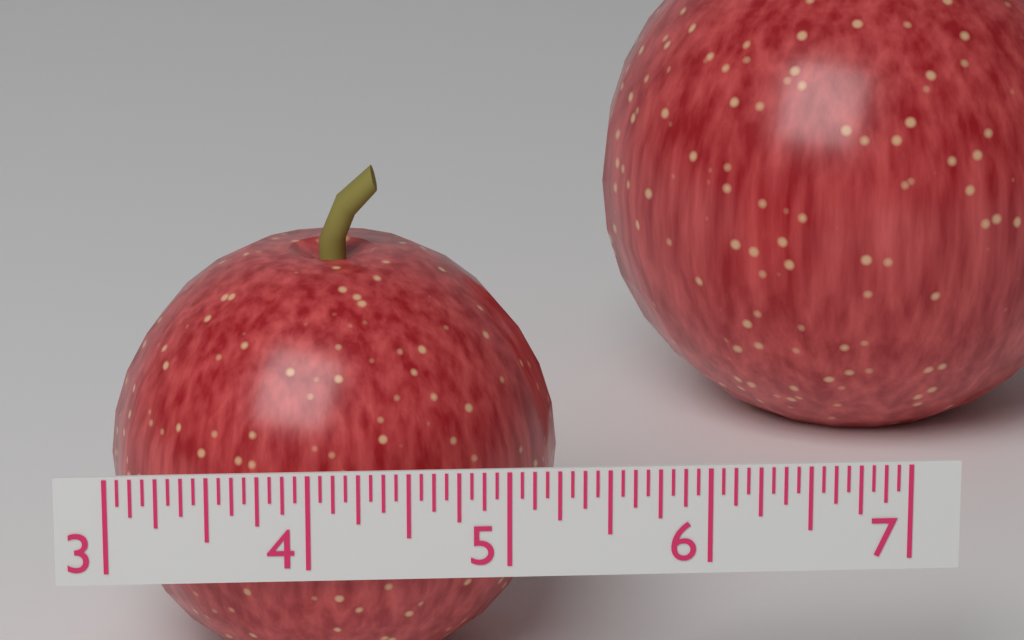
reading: 5.3125 (no unit)
